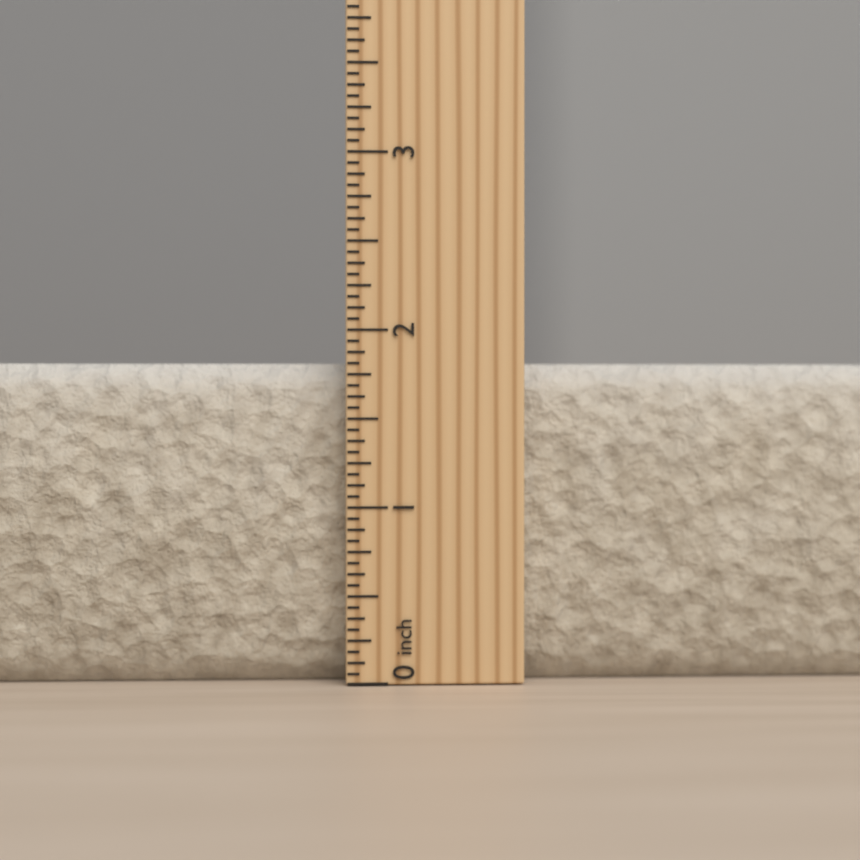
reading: 1.8125 inch
